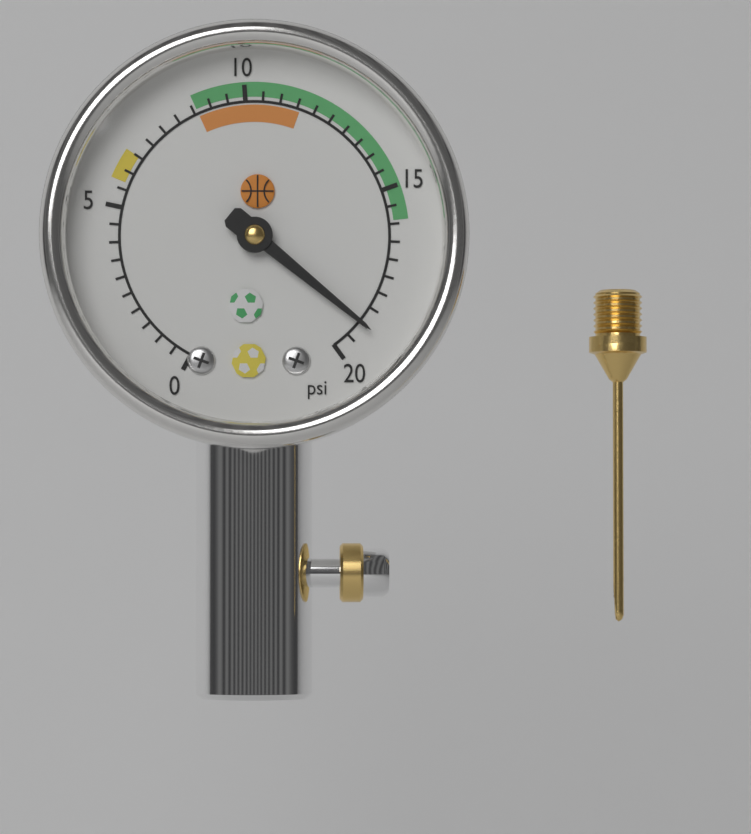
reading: 19.0 psi
